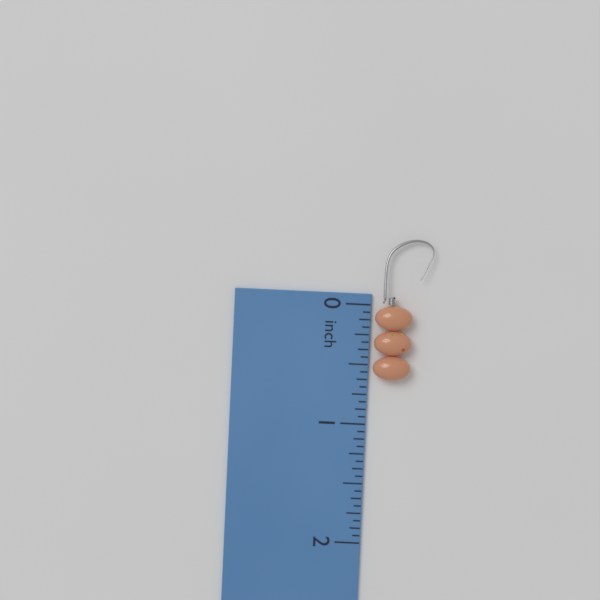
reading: 0.6250 inch
